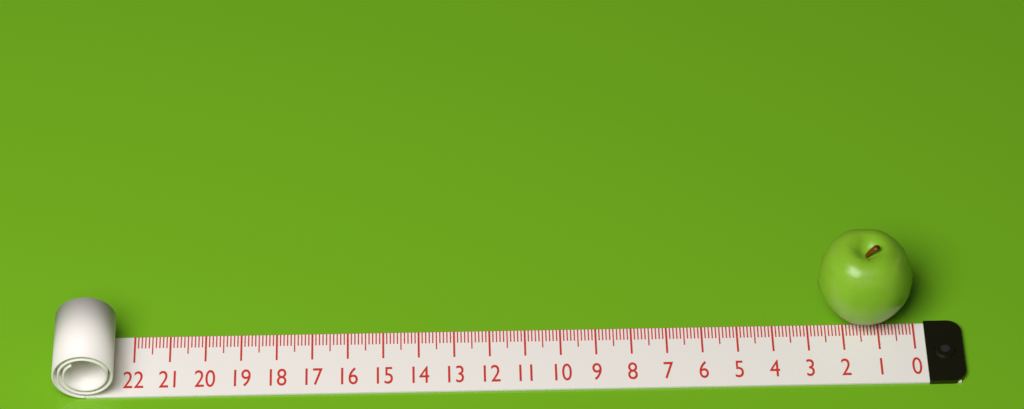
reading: 2.7 (no unit)
